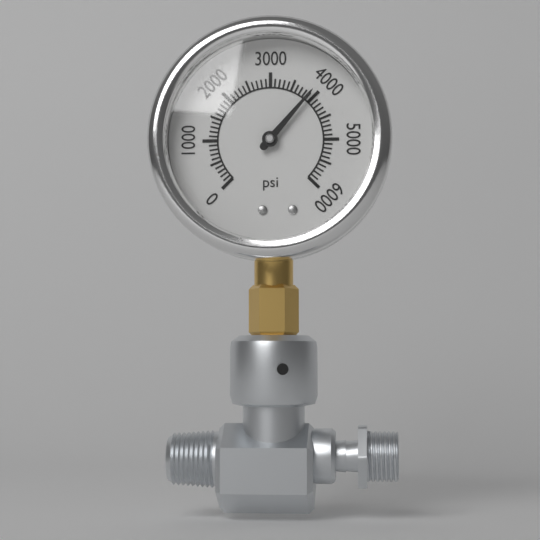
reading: 3900 psi
